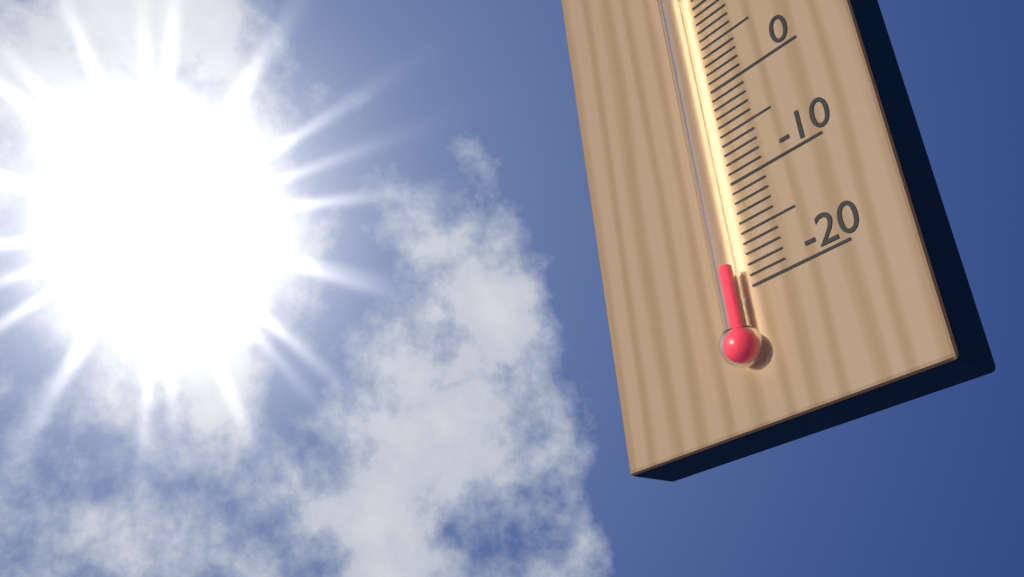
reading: -18 °C
